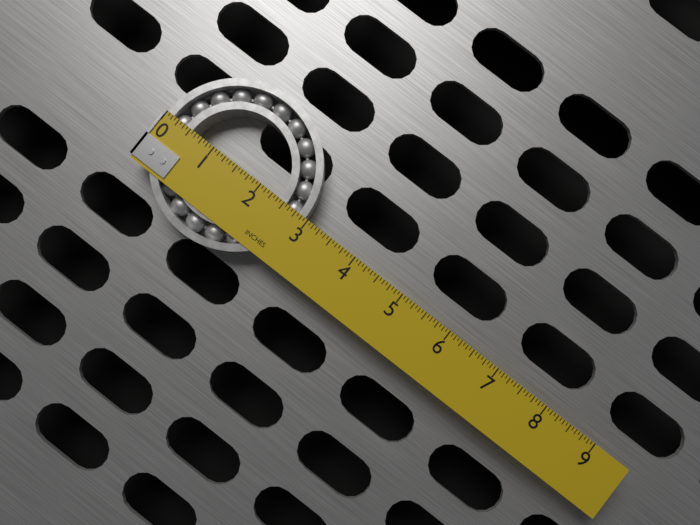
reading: 2.9375 in
